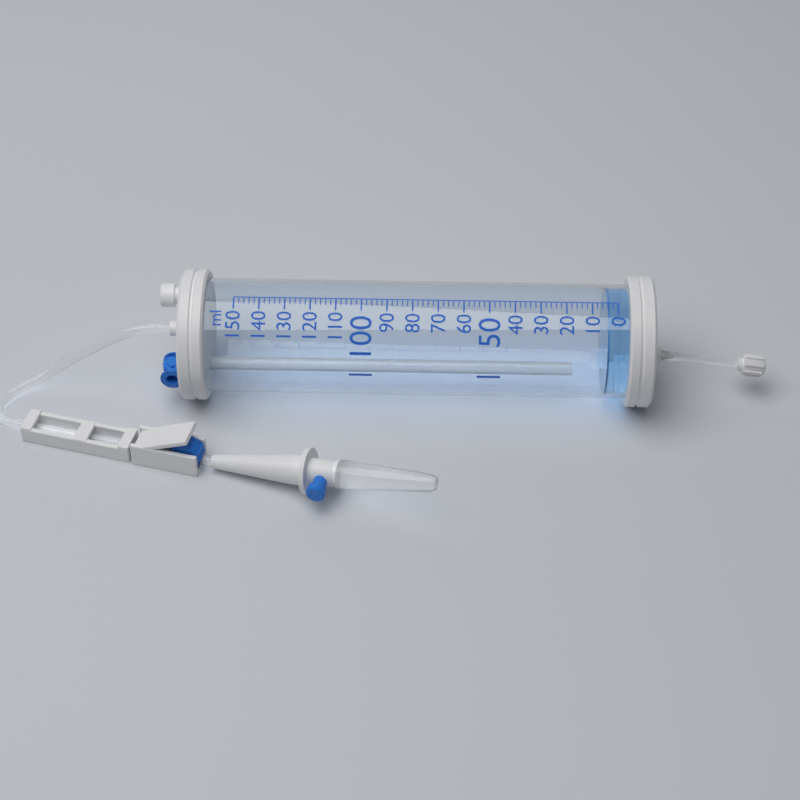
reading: 4 ml
